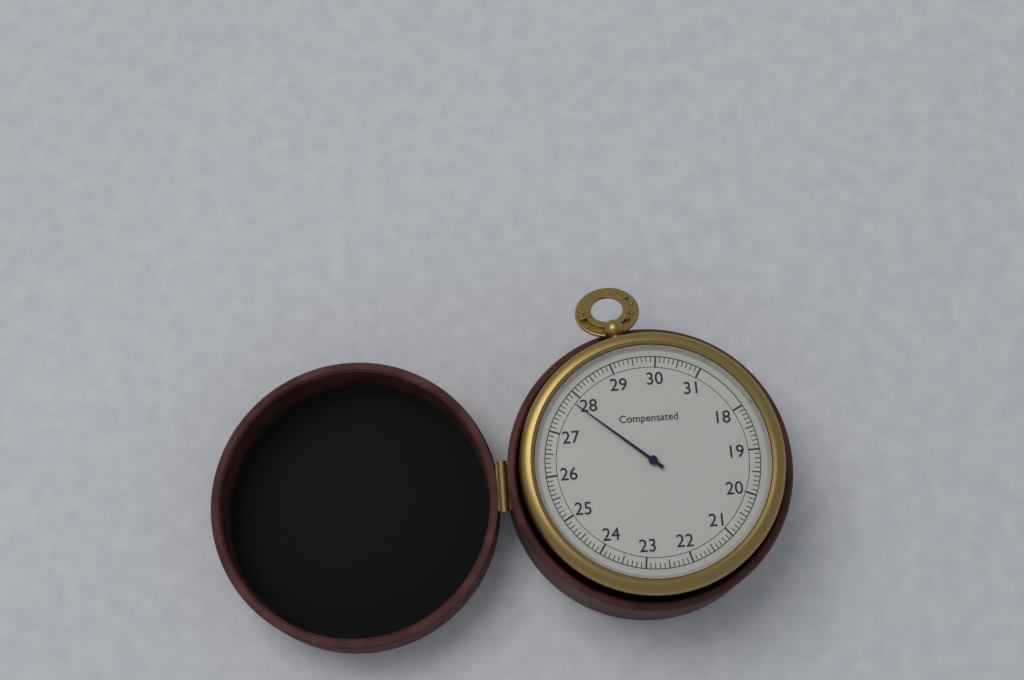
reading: 27.8 (no unit)
